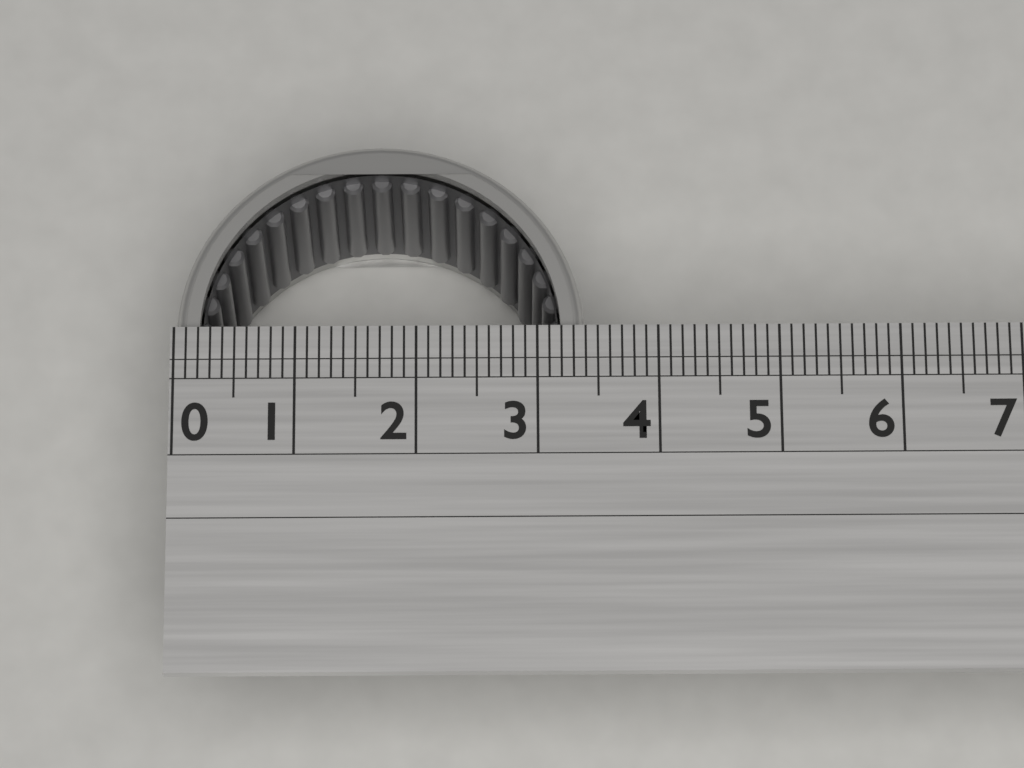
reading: 3.4 (no unit)
